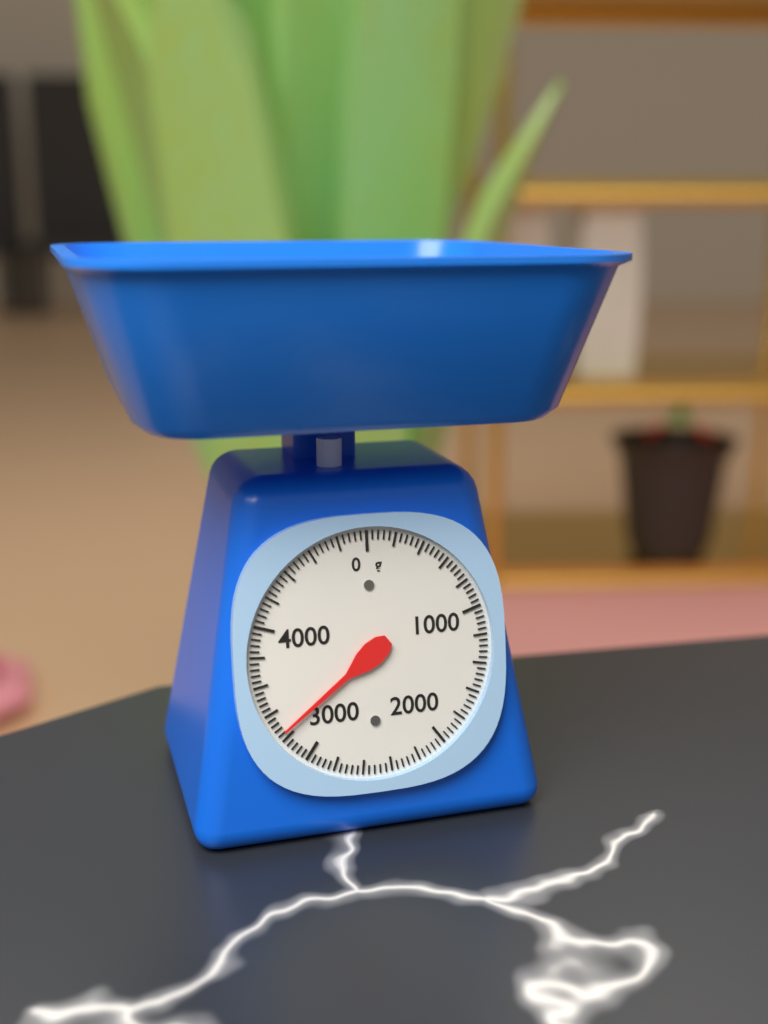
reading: 3240 g
